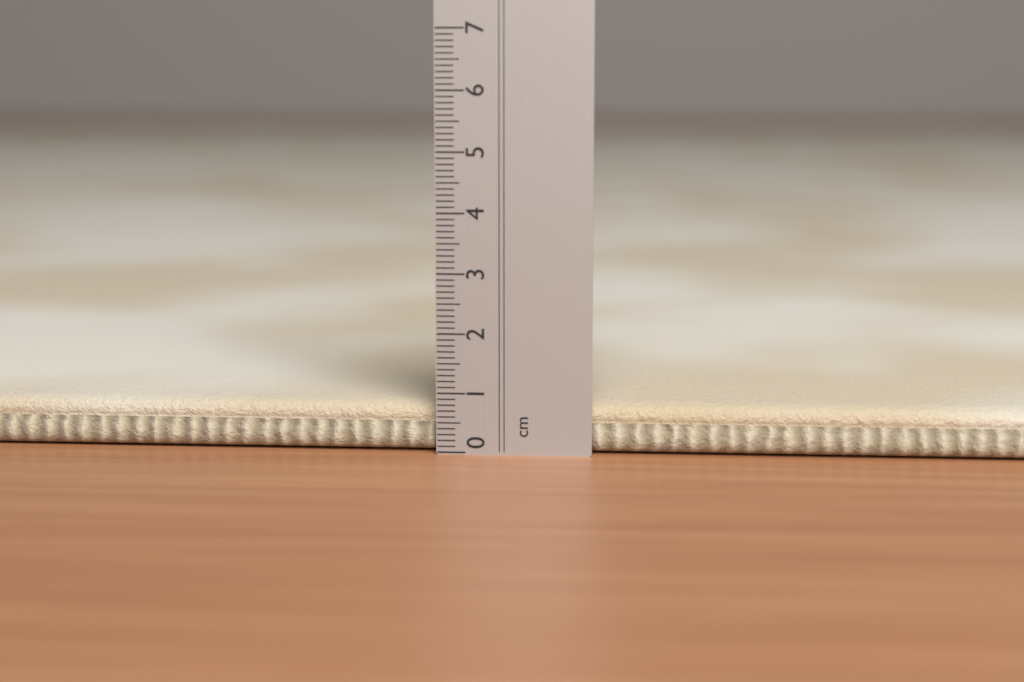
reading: 0.8 cm
